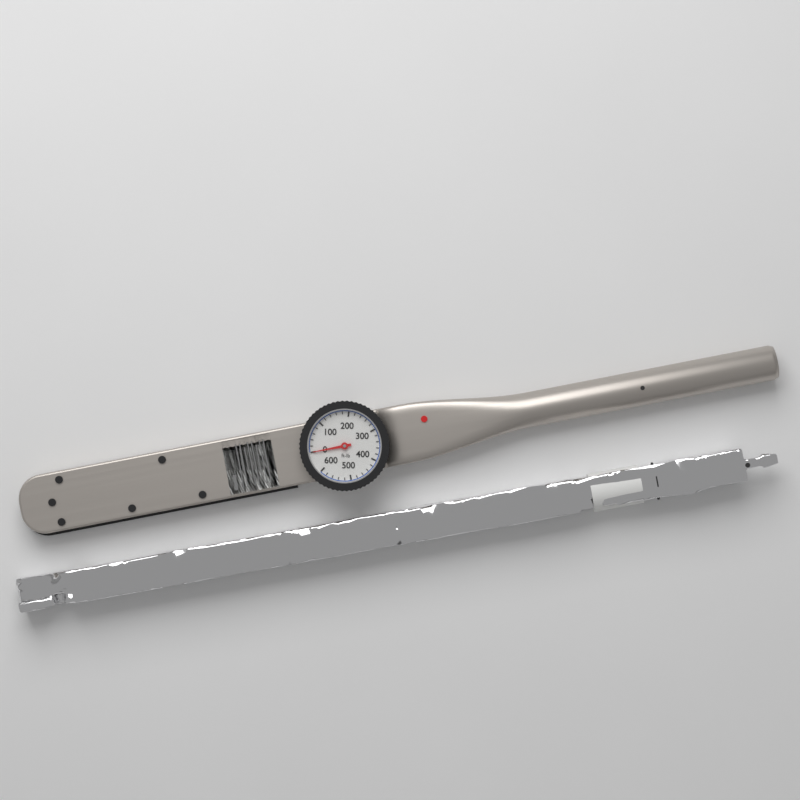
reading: 0 ft-lb
